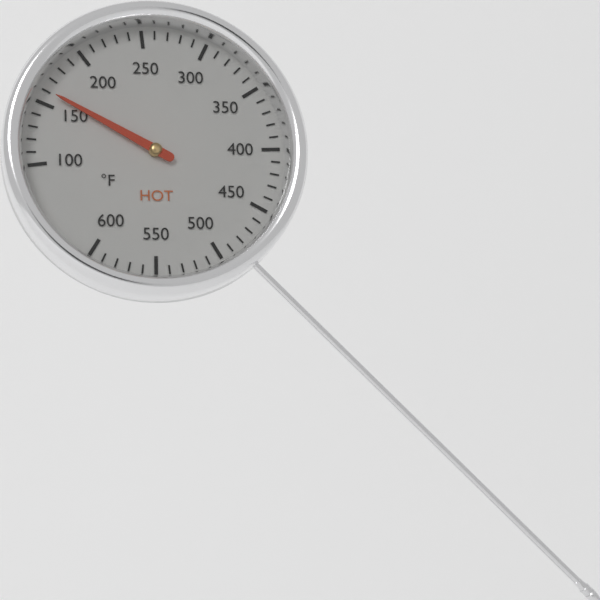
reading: 160 °F
